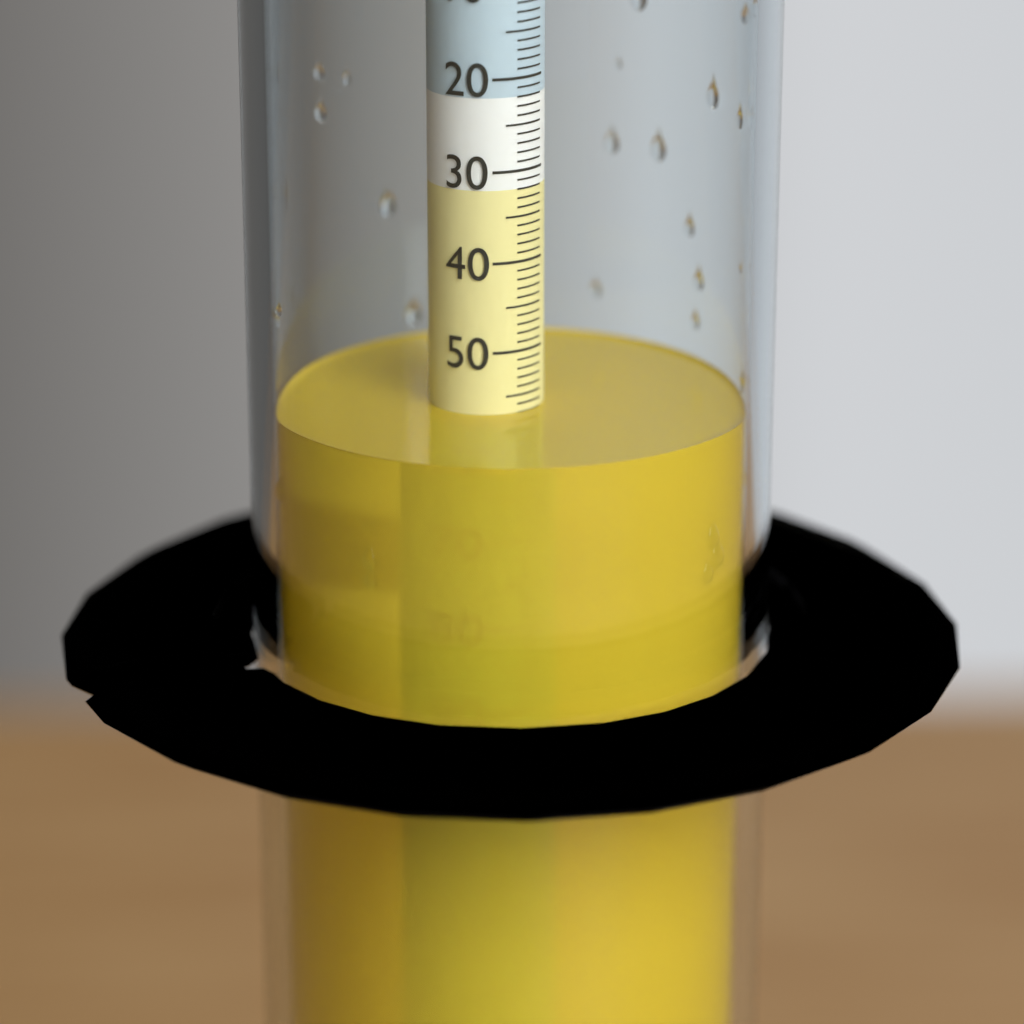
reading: 57 (no unit)
